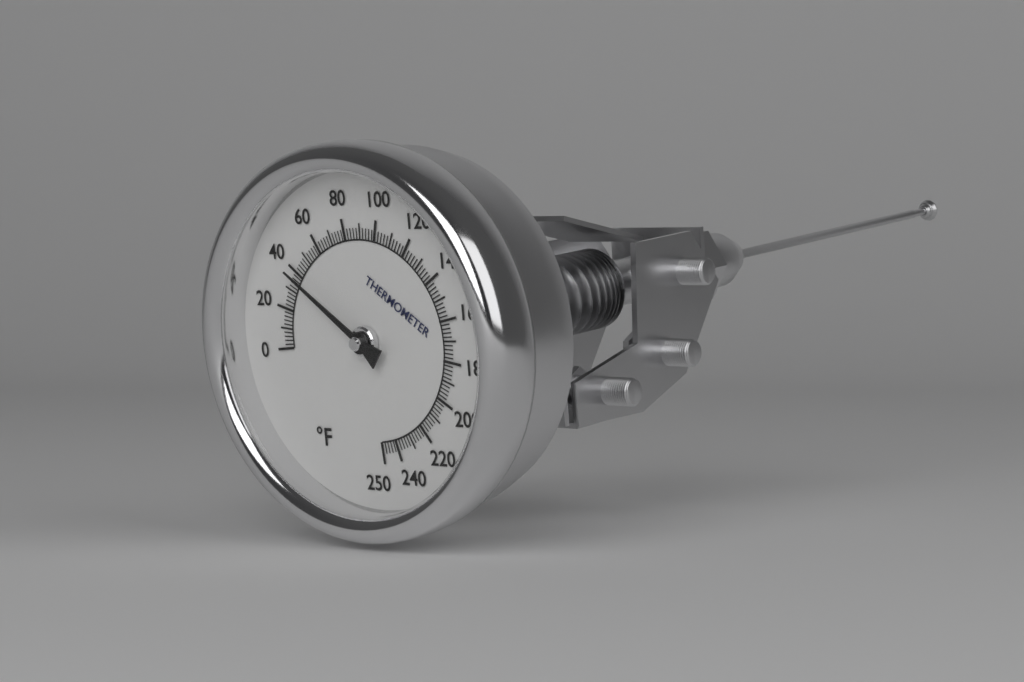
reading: 38 °F
